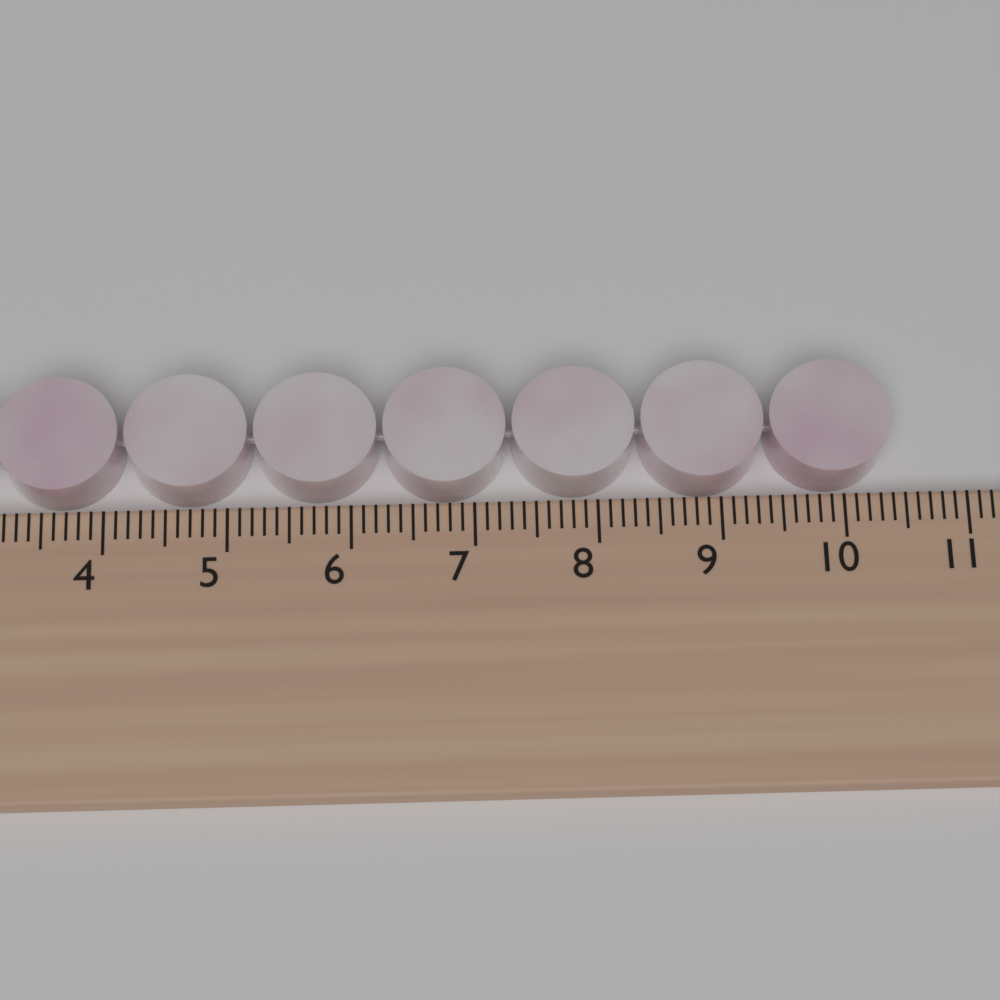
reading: 10.4 cm
